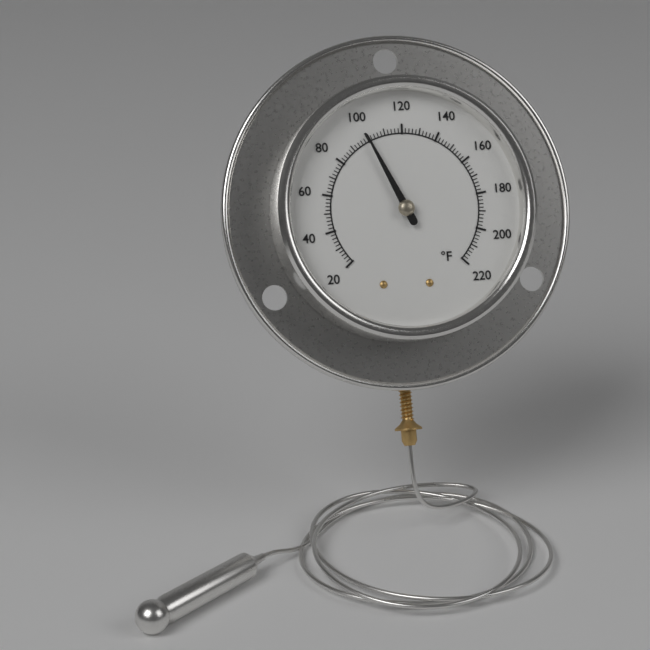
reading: 100 °F
